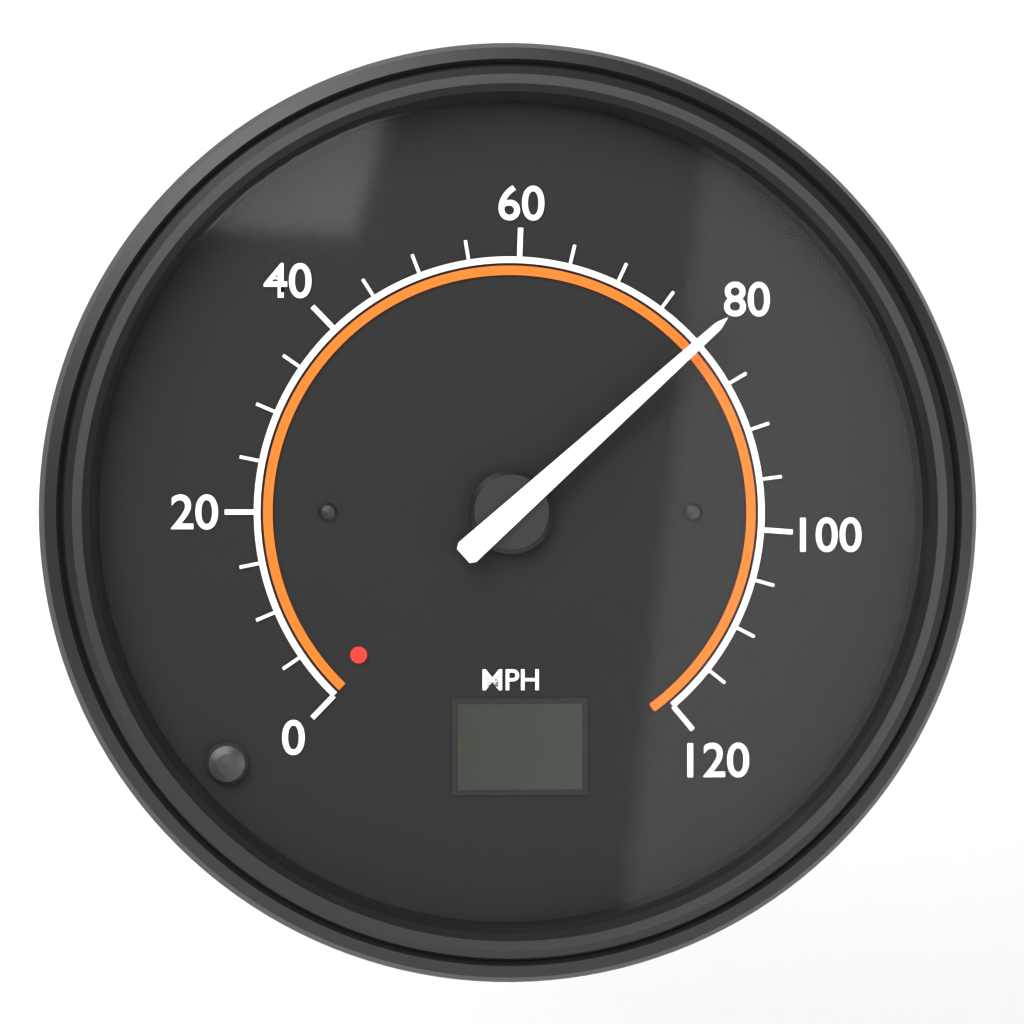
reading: 80 MPH
